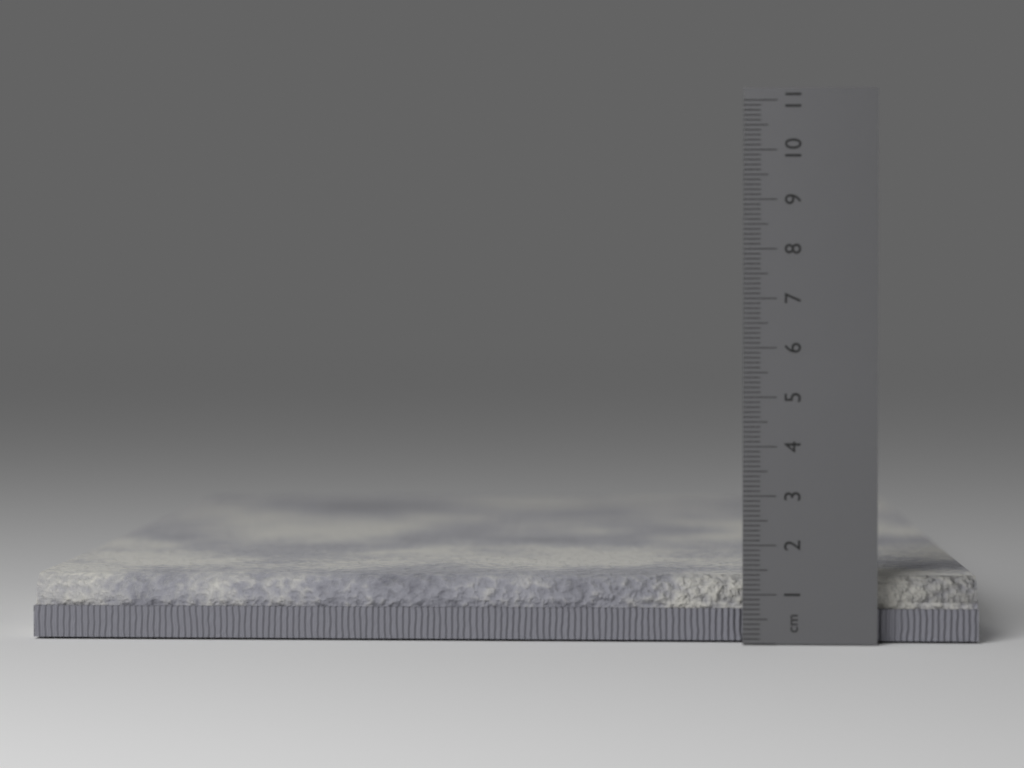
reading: 1.3 cm
